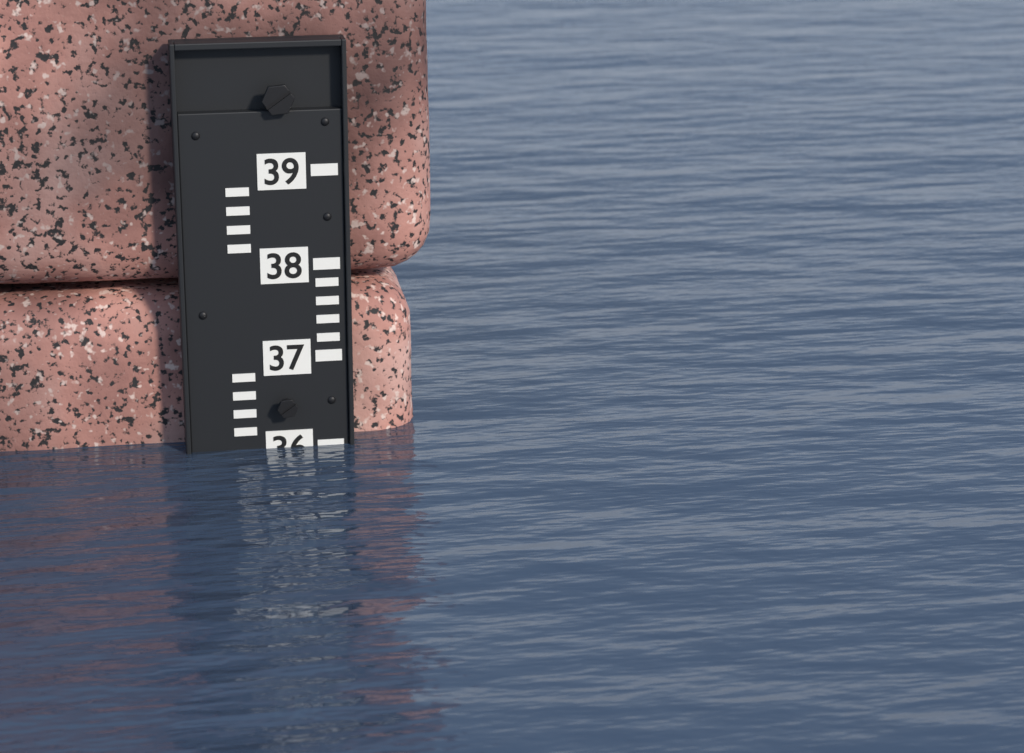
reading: 36.0 (no unit)
